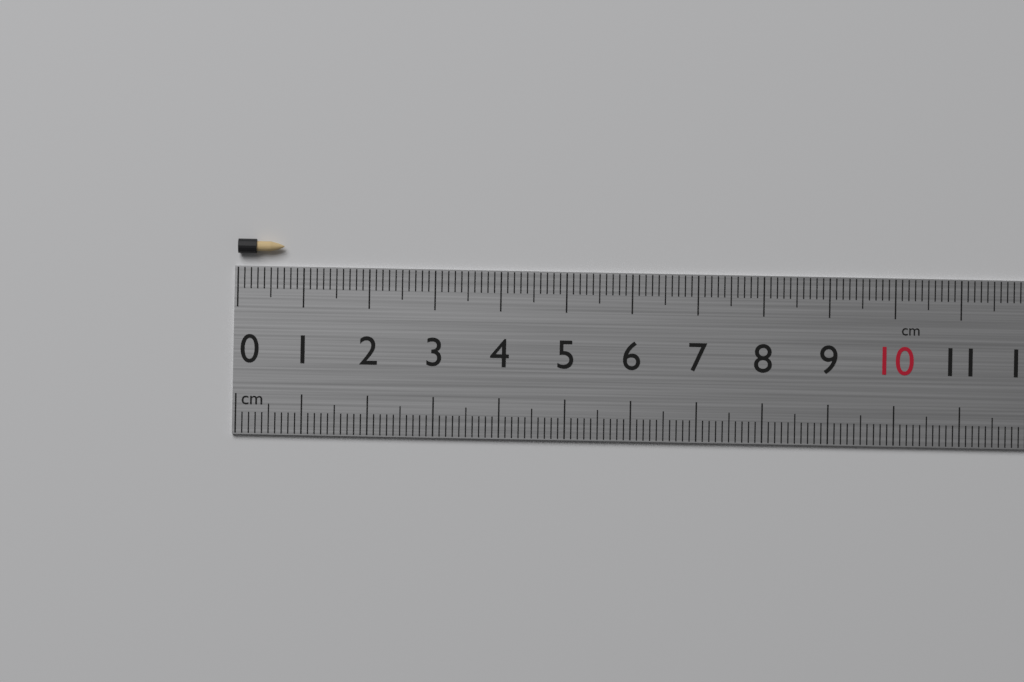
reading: 0.7 cm
